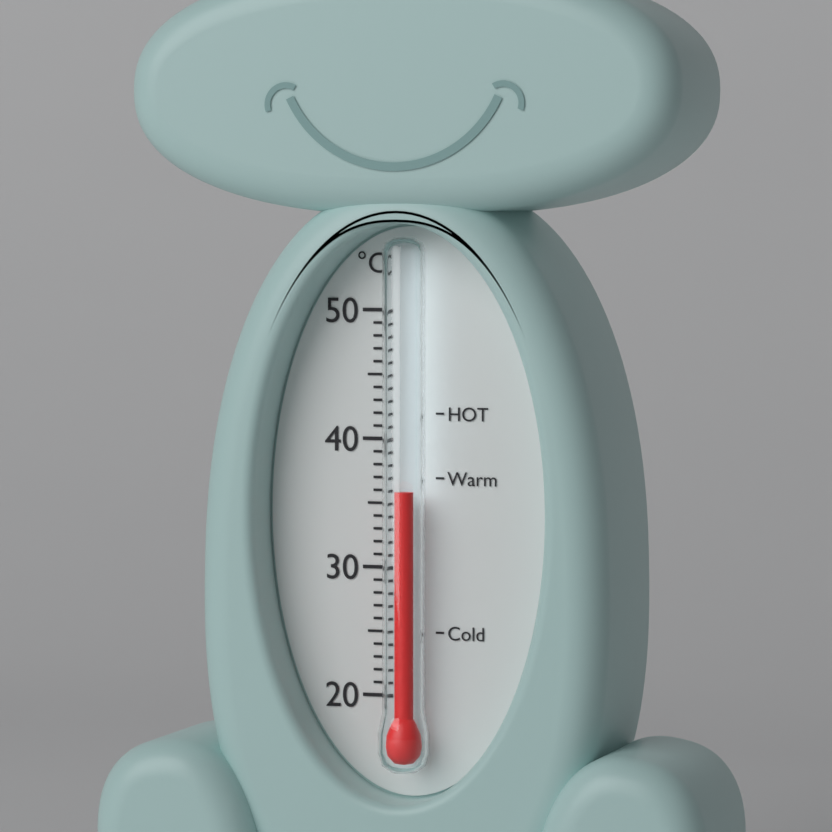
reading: 36 °C
